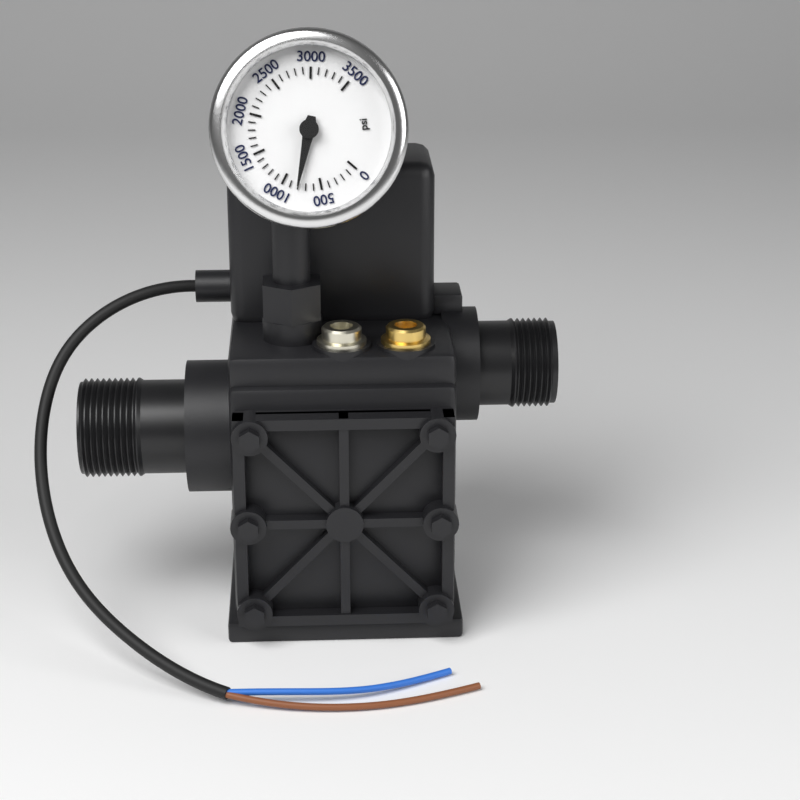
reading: 800 psi
